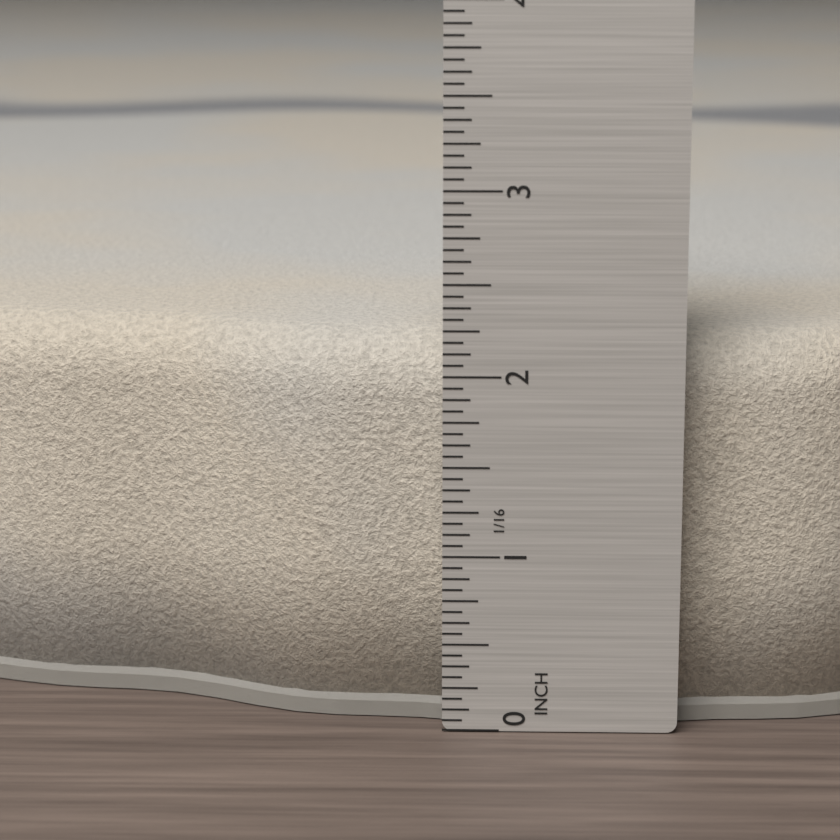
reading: 2.1875 in
